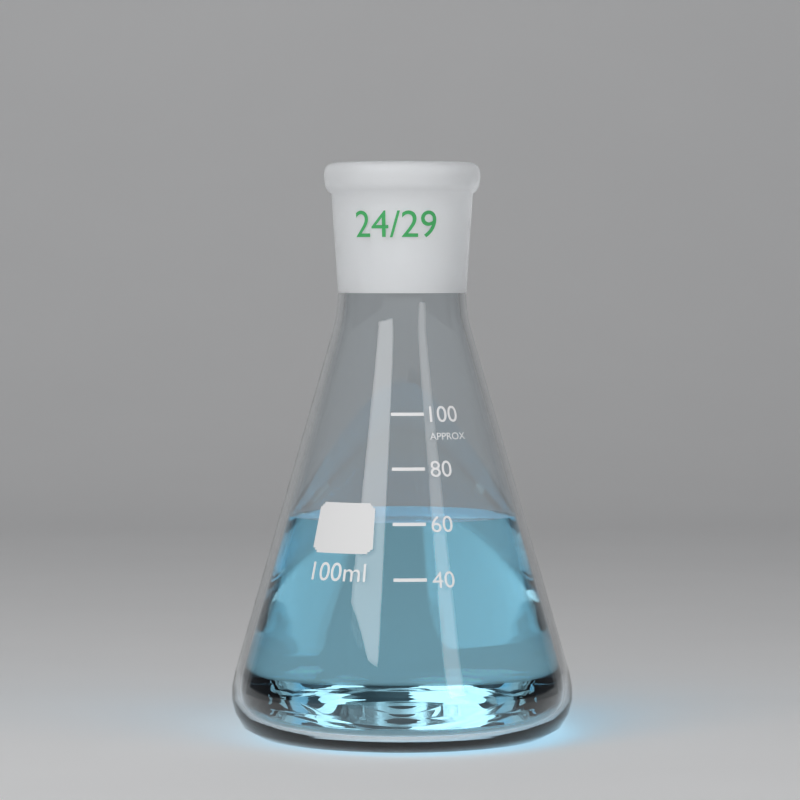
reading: 60 ml
